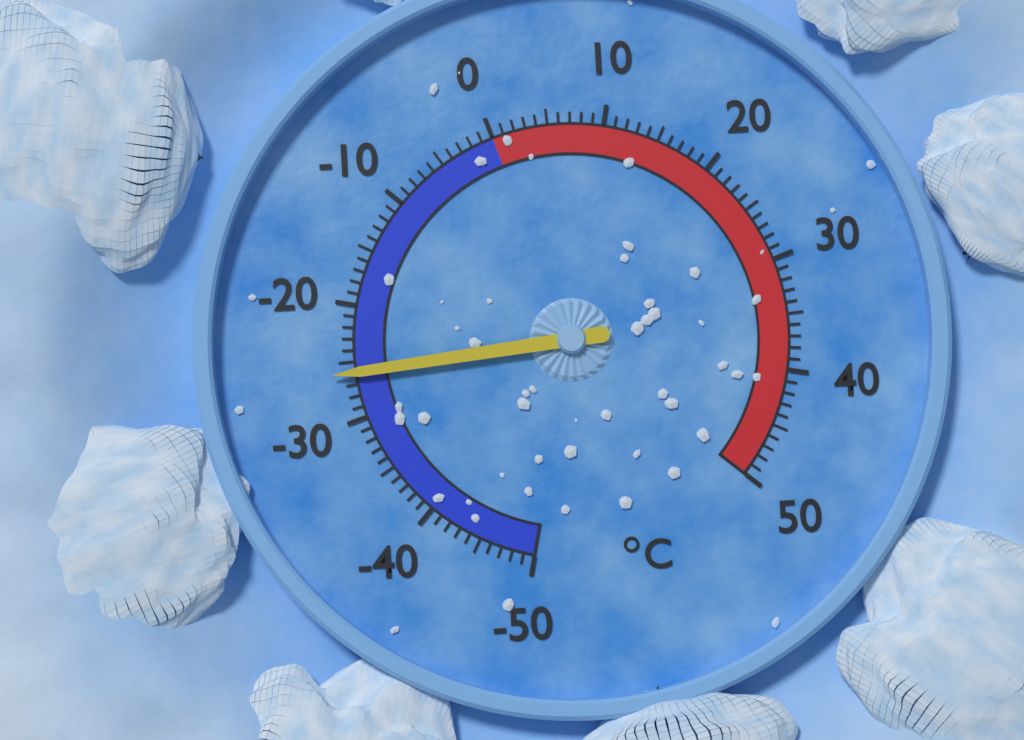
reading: -26 °C
